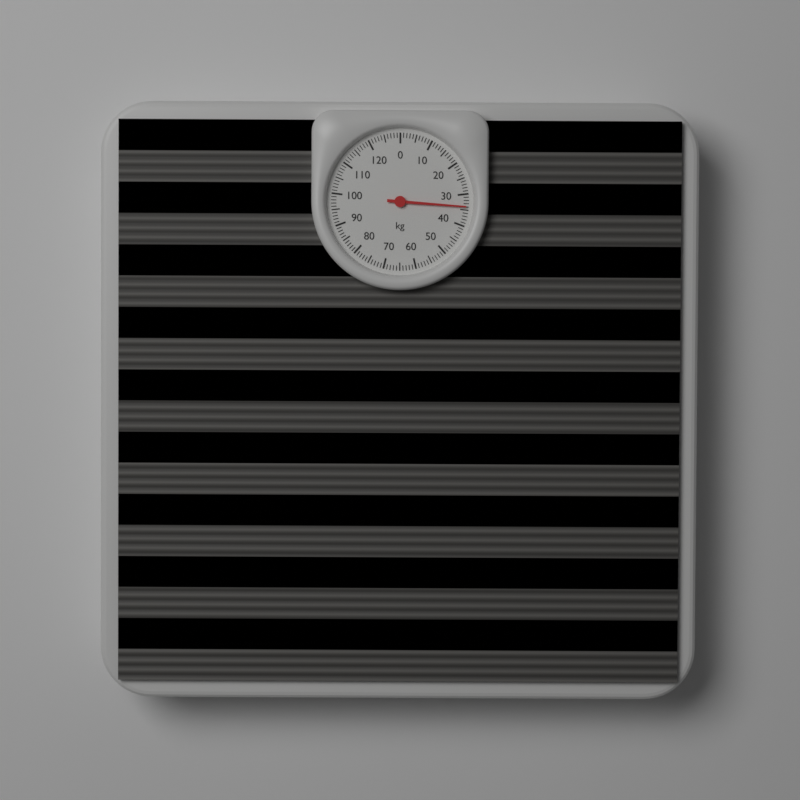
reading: 34 kg
